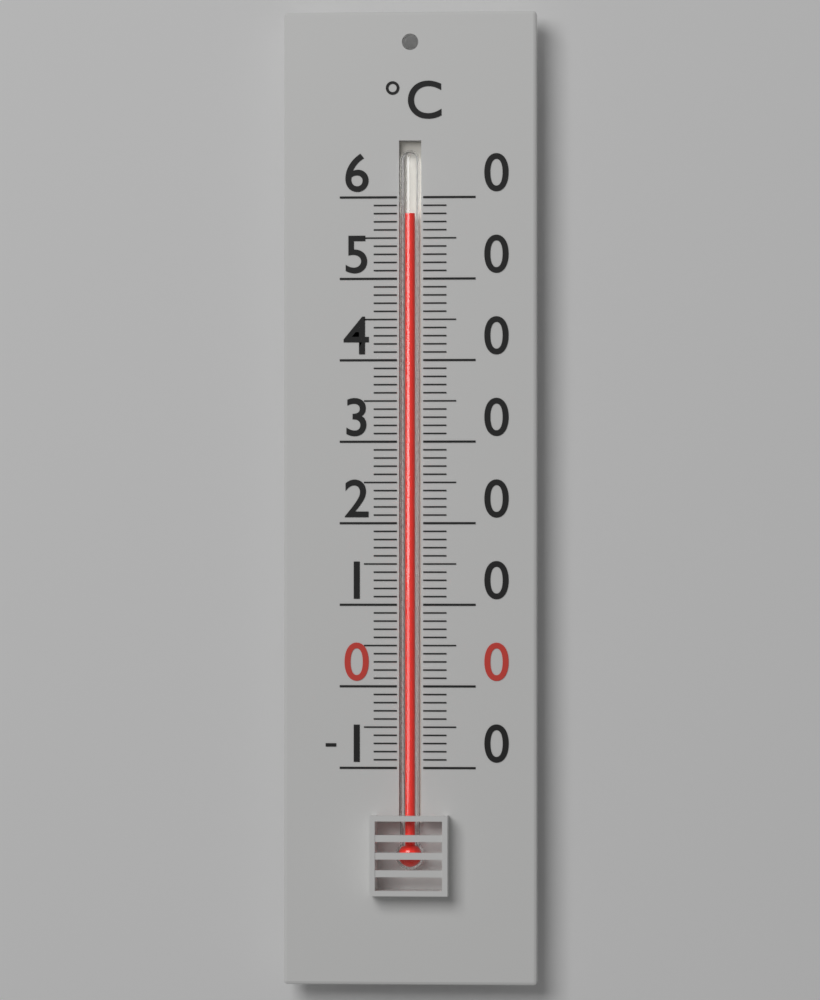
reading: 58 °C
